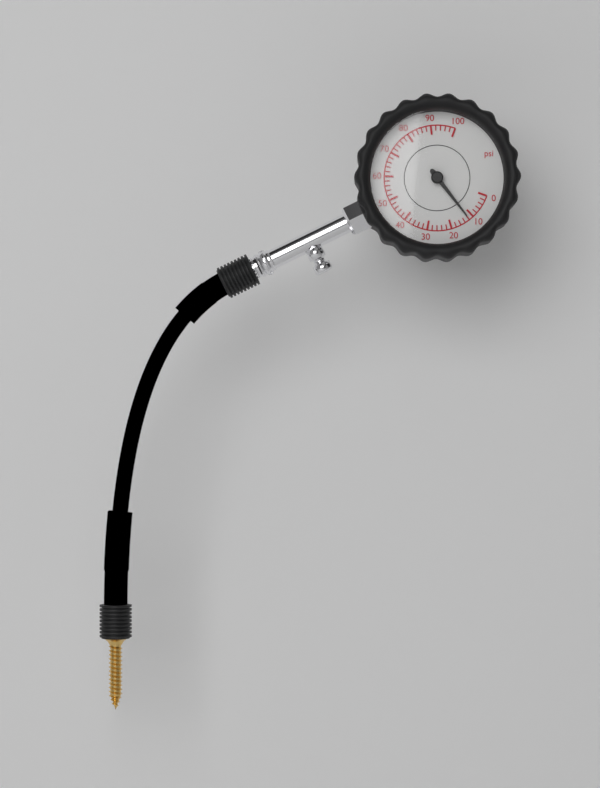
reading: 12 psi
